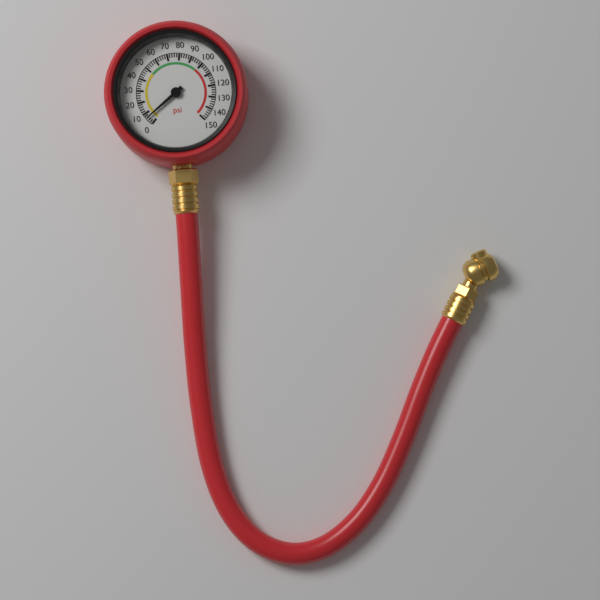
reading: 6 psi
